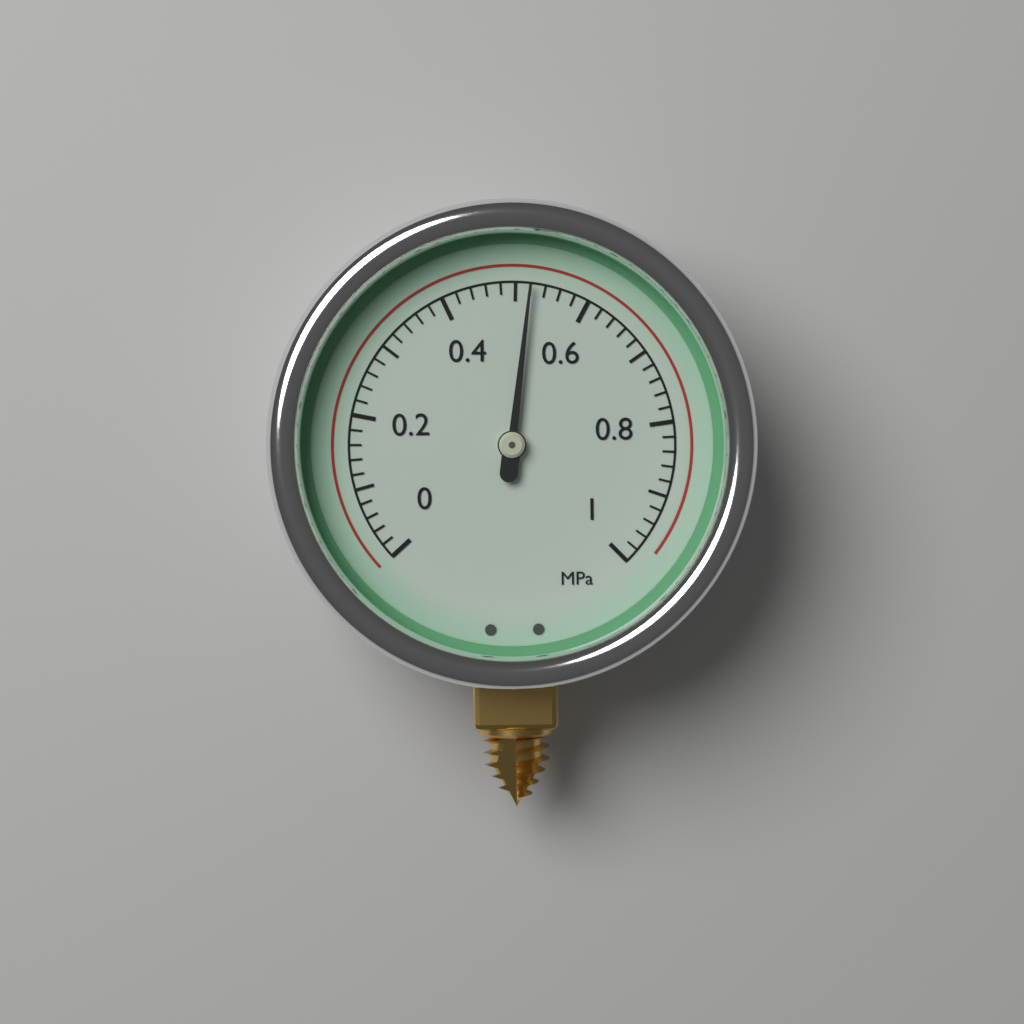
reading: 0.52 MPa
